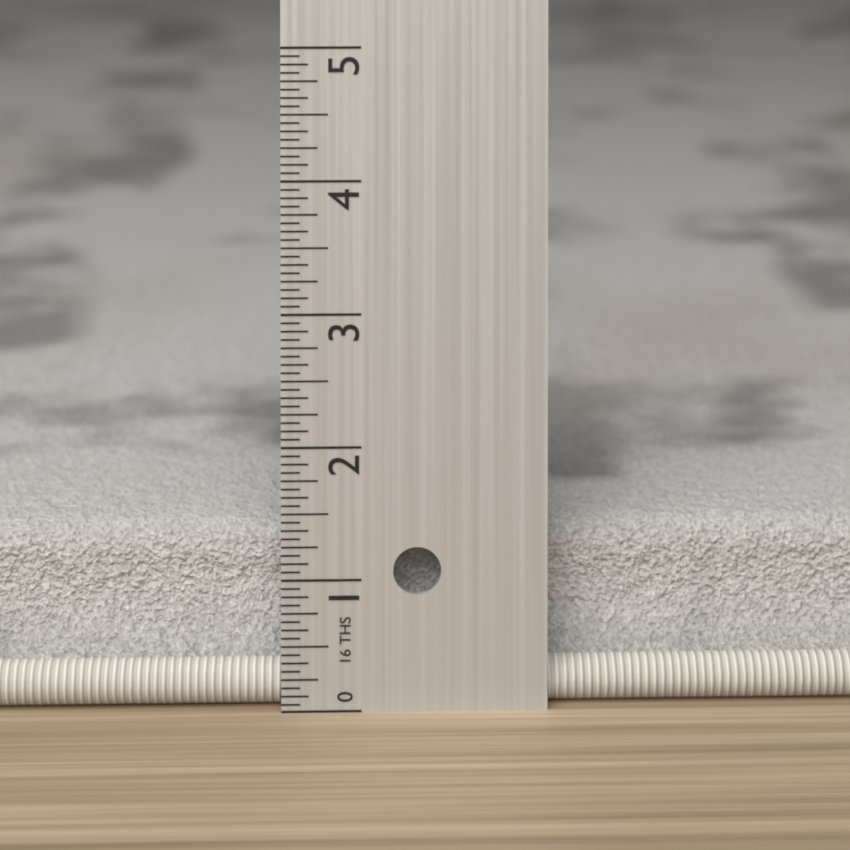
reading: 1.3125 in
